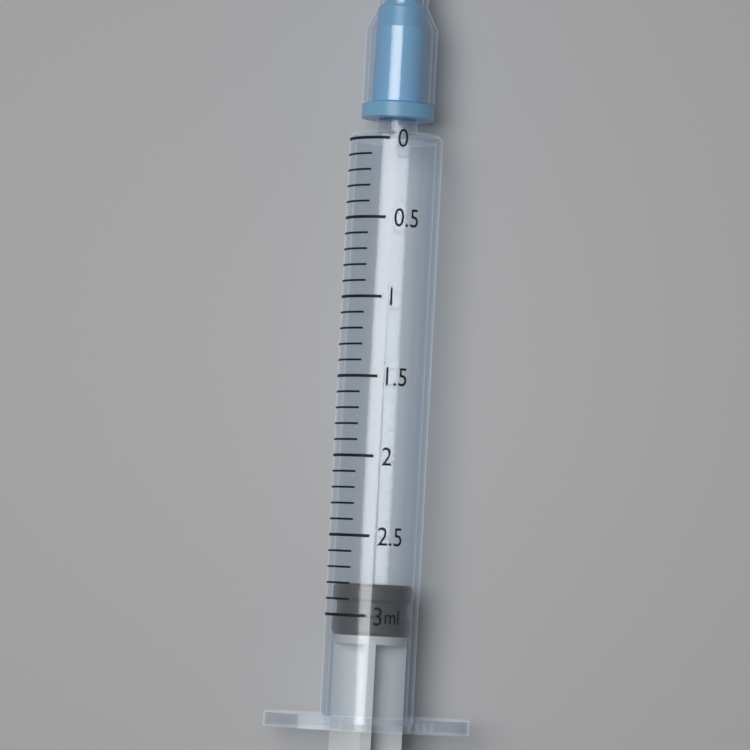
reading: 2.8 ml
